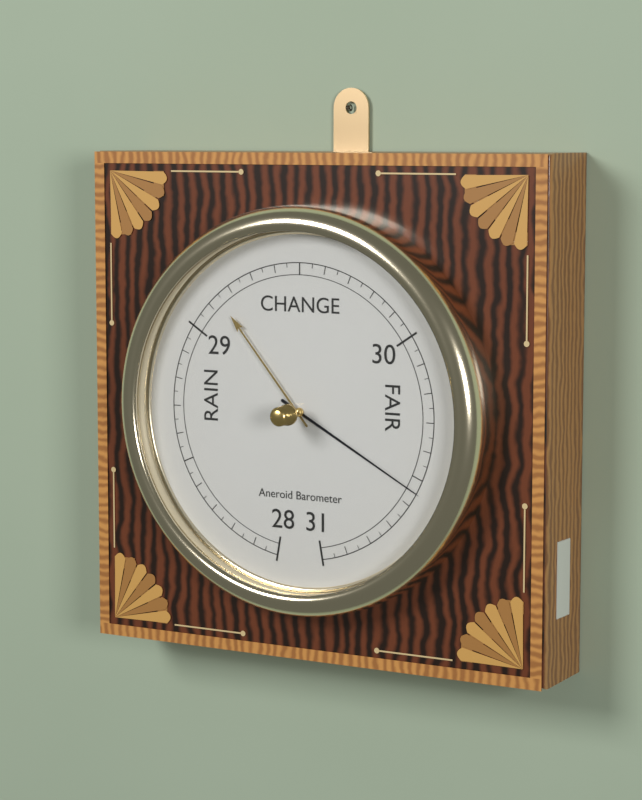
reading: 30.55 inHg
